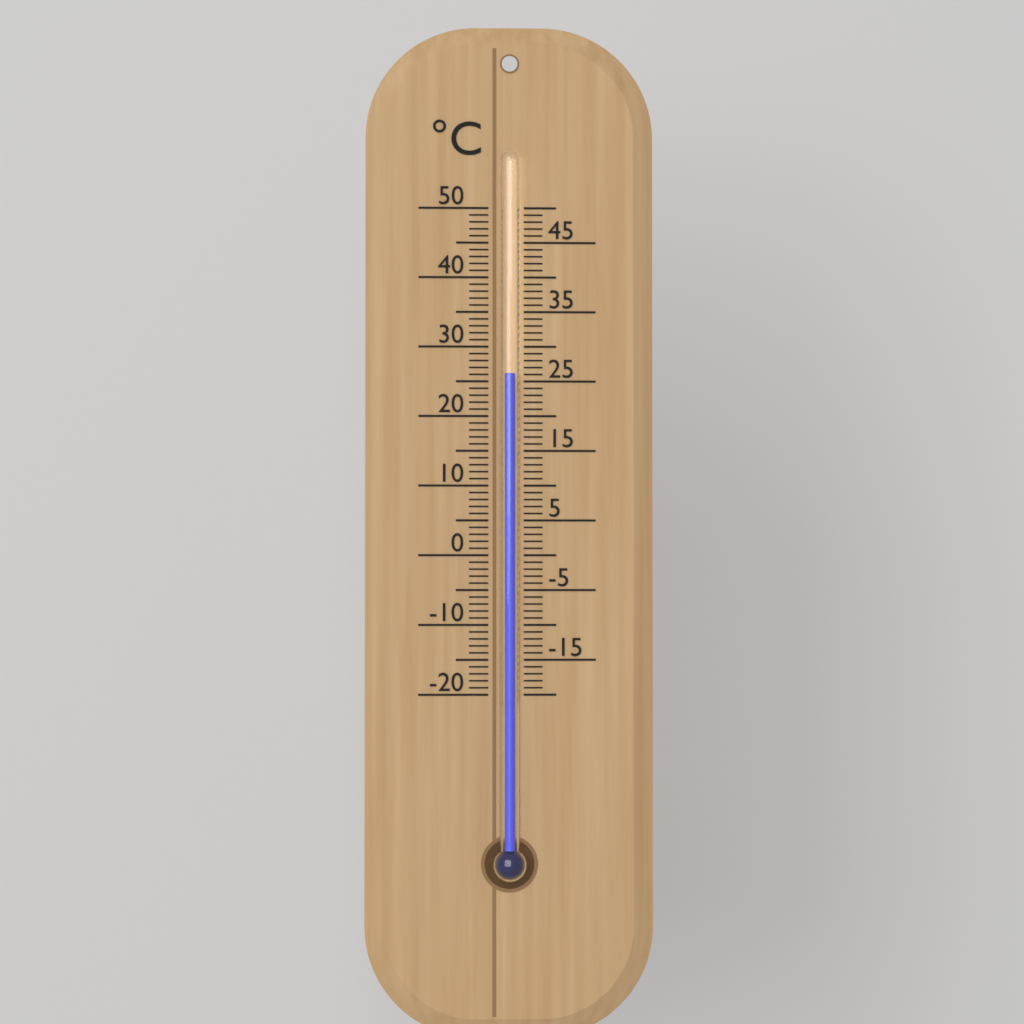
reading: 26 °C
